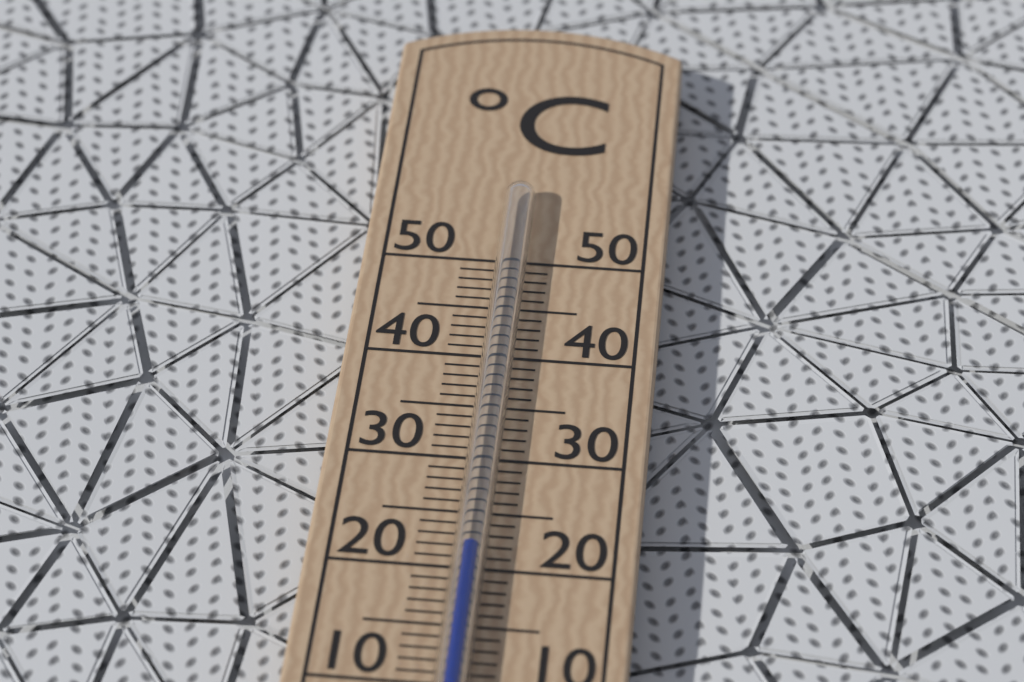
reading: 21 °C
